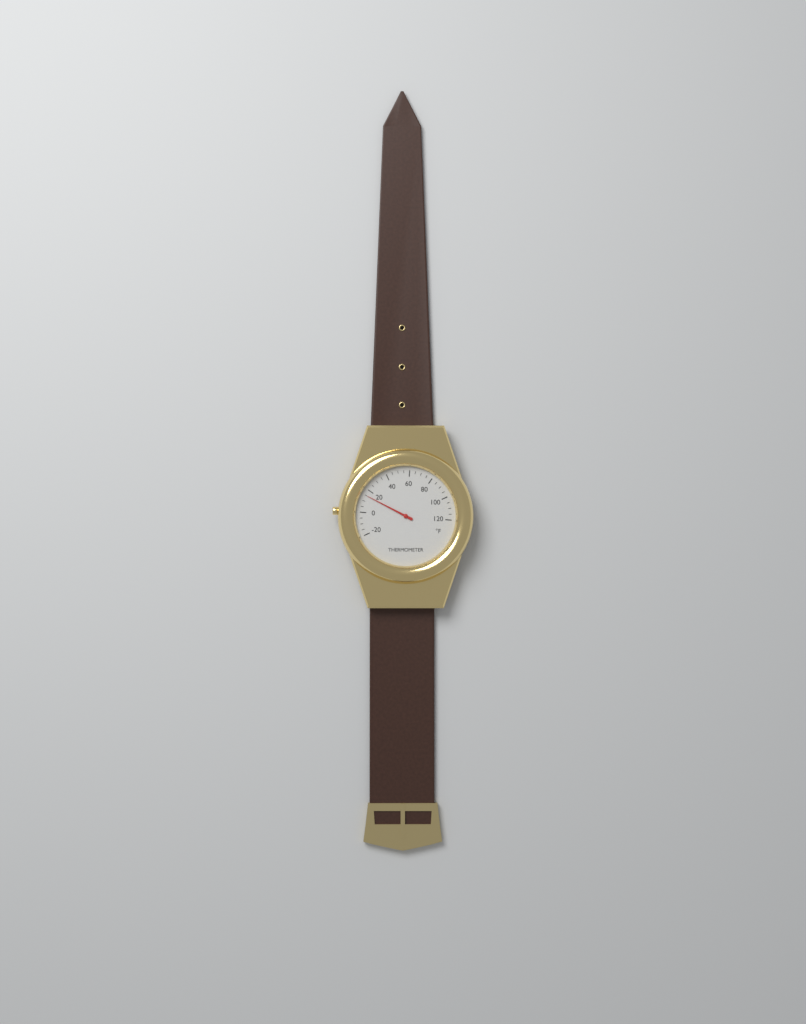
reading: 15 °F
